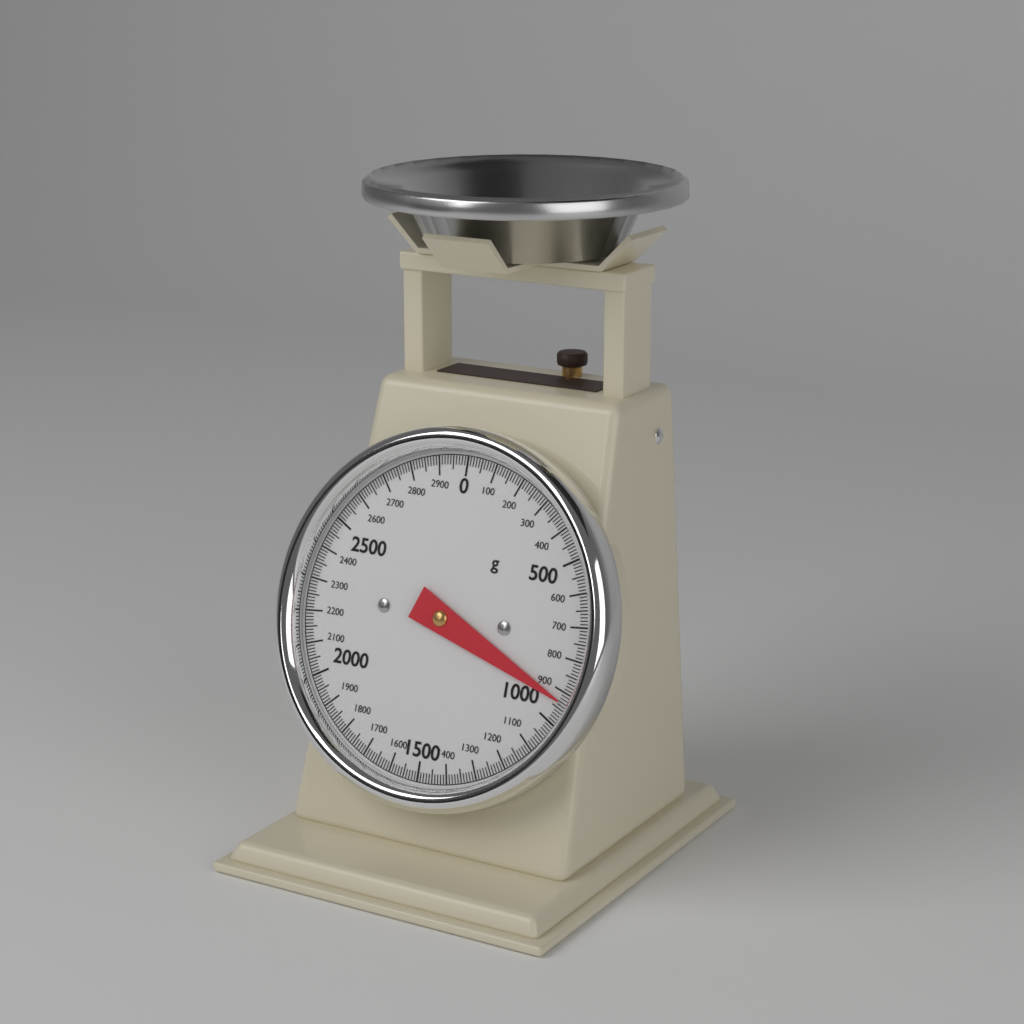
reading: 930 g
